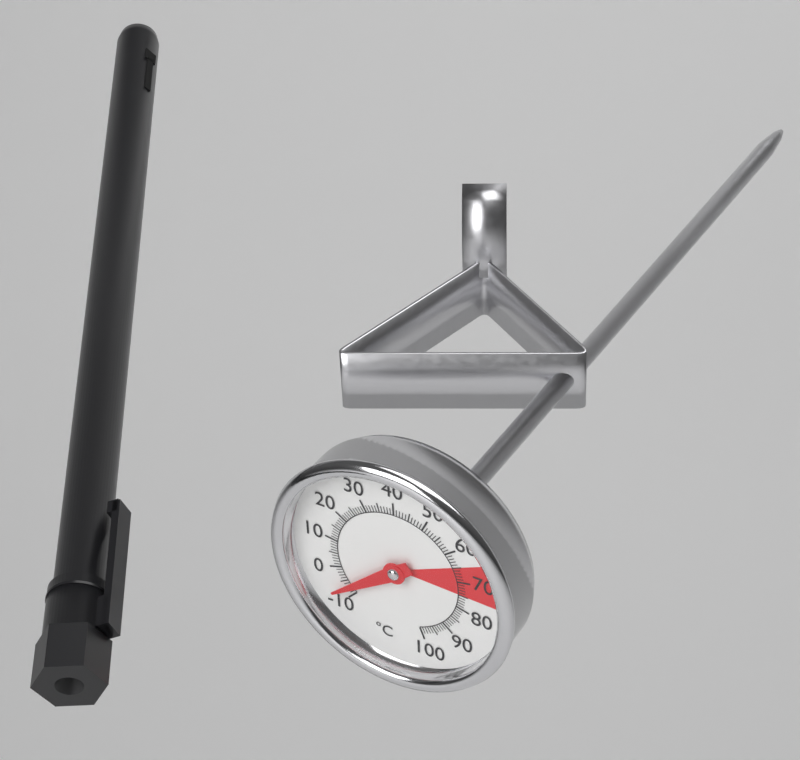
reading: -7 °C
